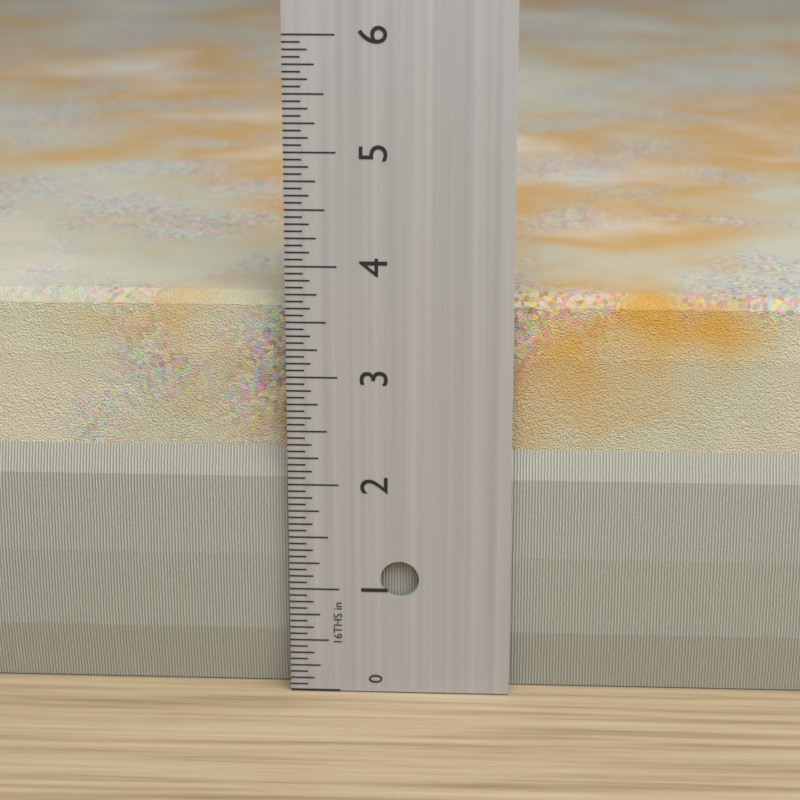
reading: 3.6875 in
